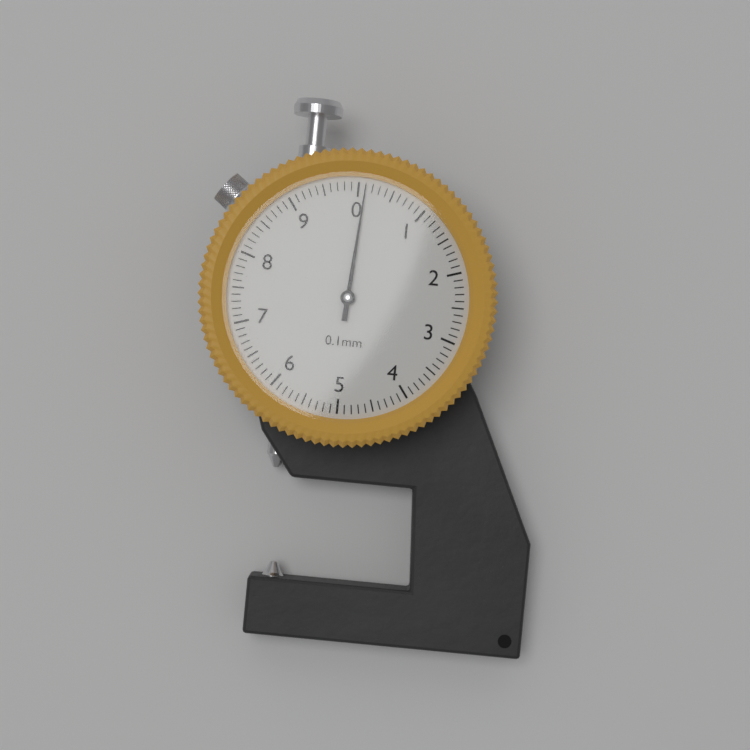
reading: 0.1 mm
